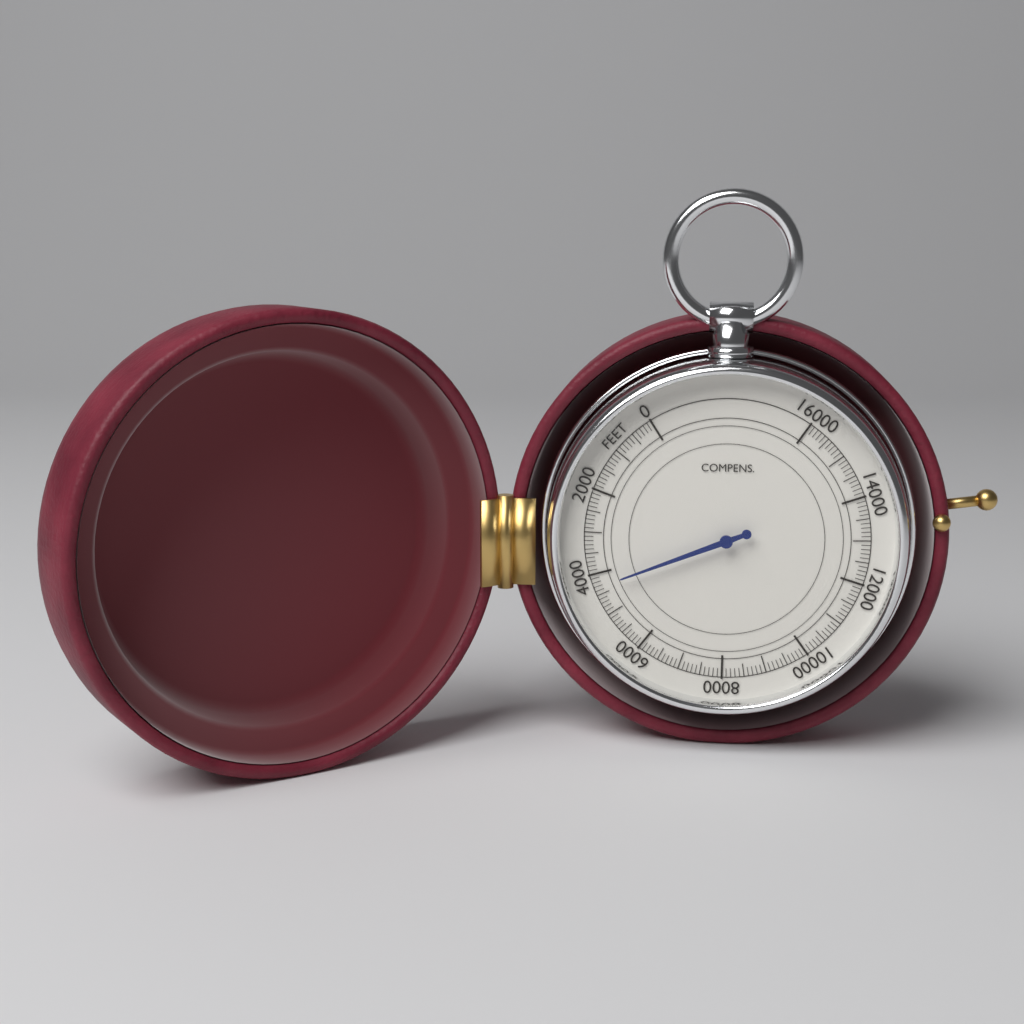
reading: 4300 feet
